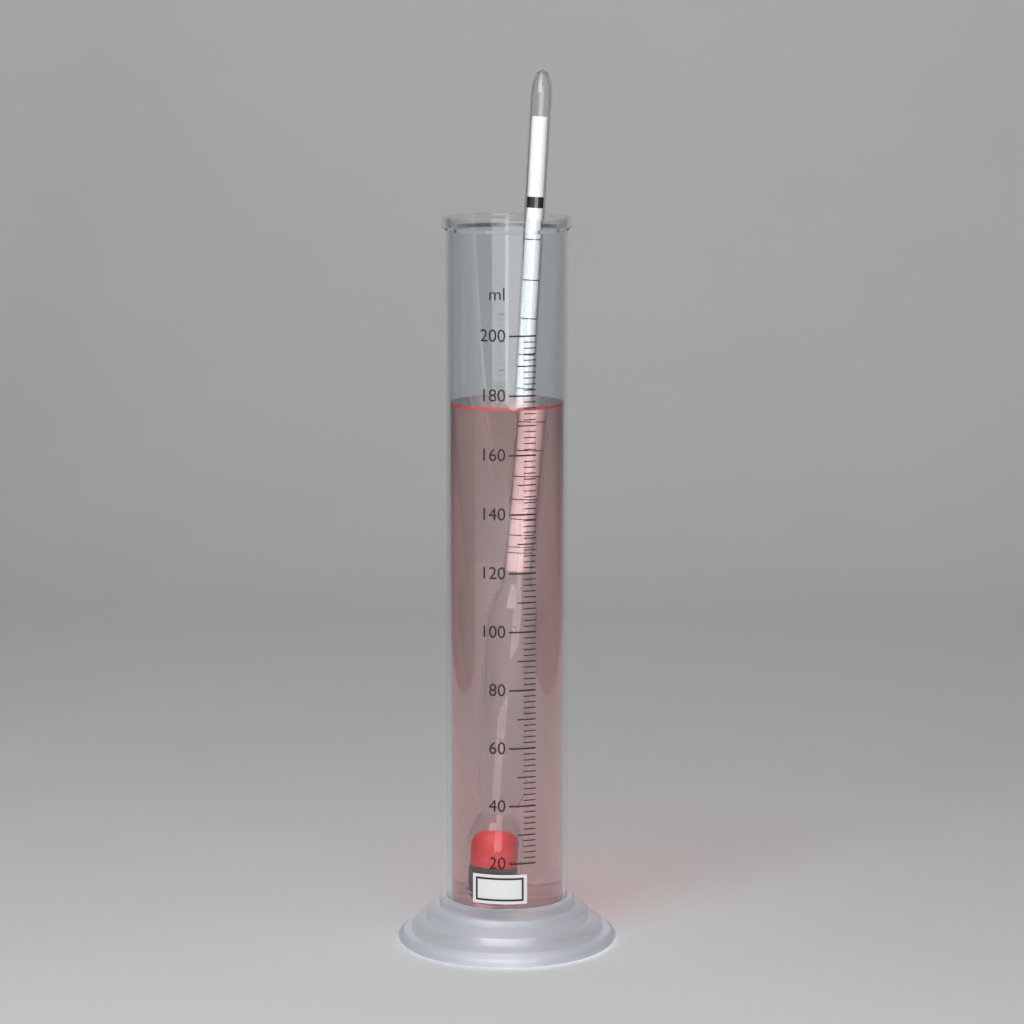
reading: 176 ml
